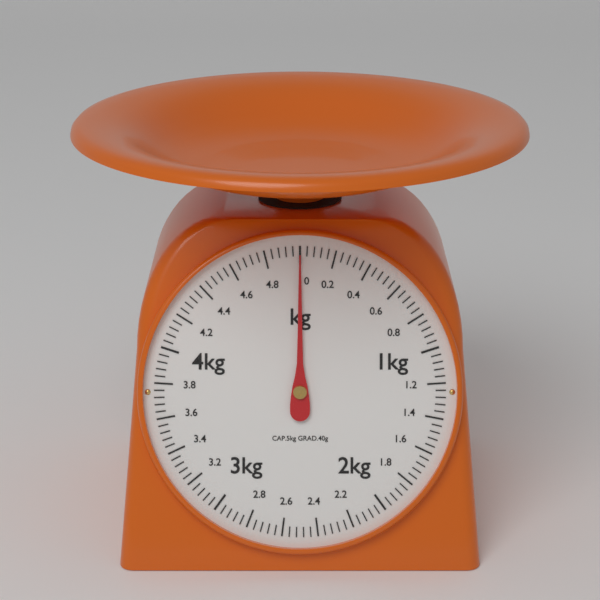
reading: 0.00 kg
